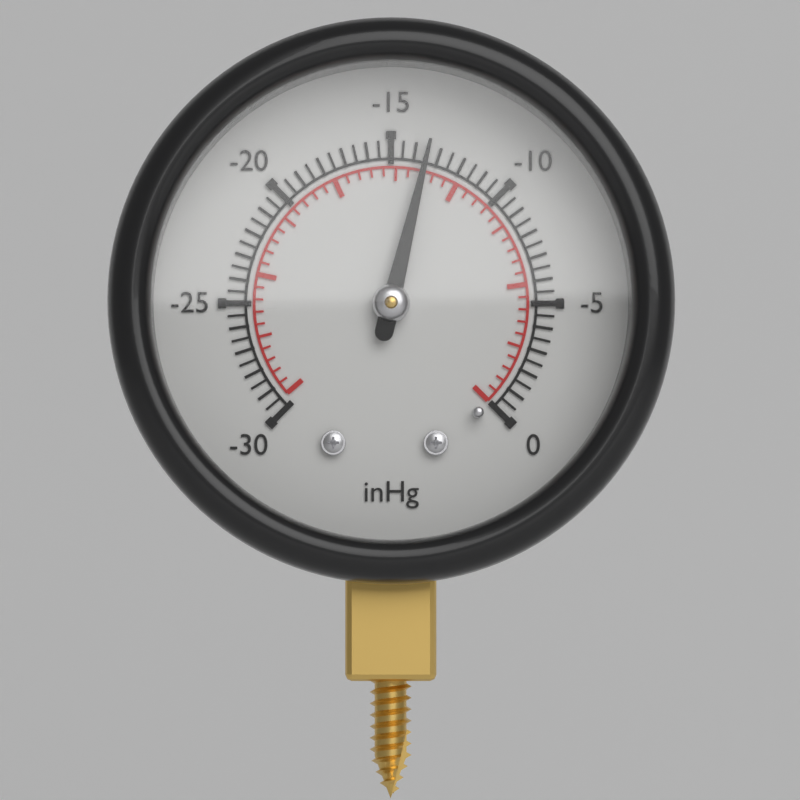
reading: -13.5 inHg
